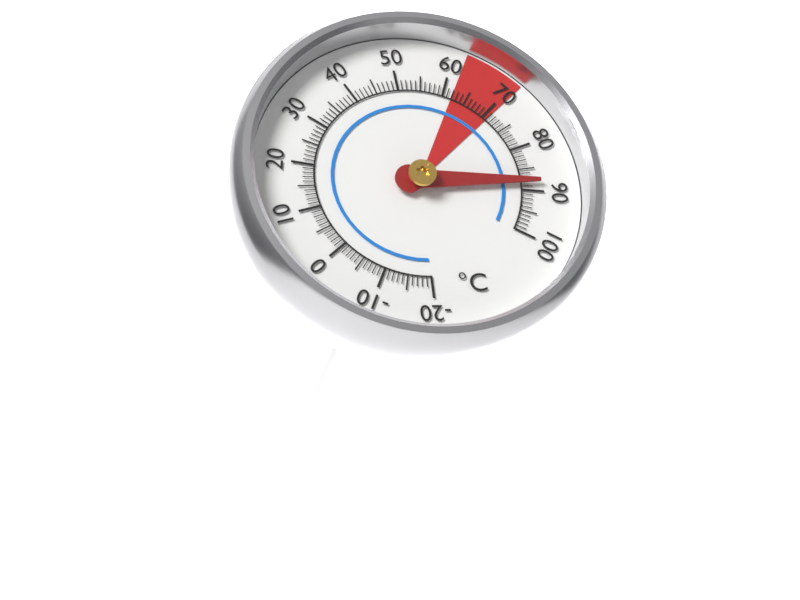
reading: 88 °C
